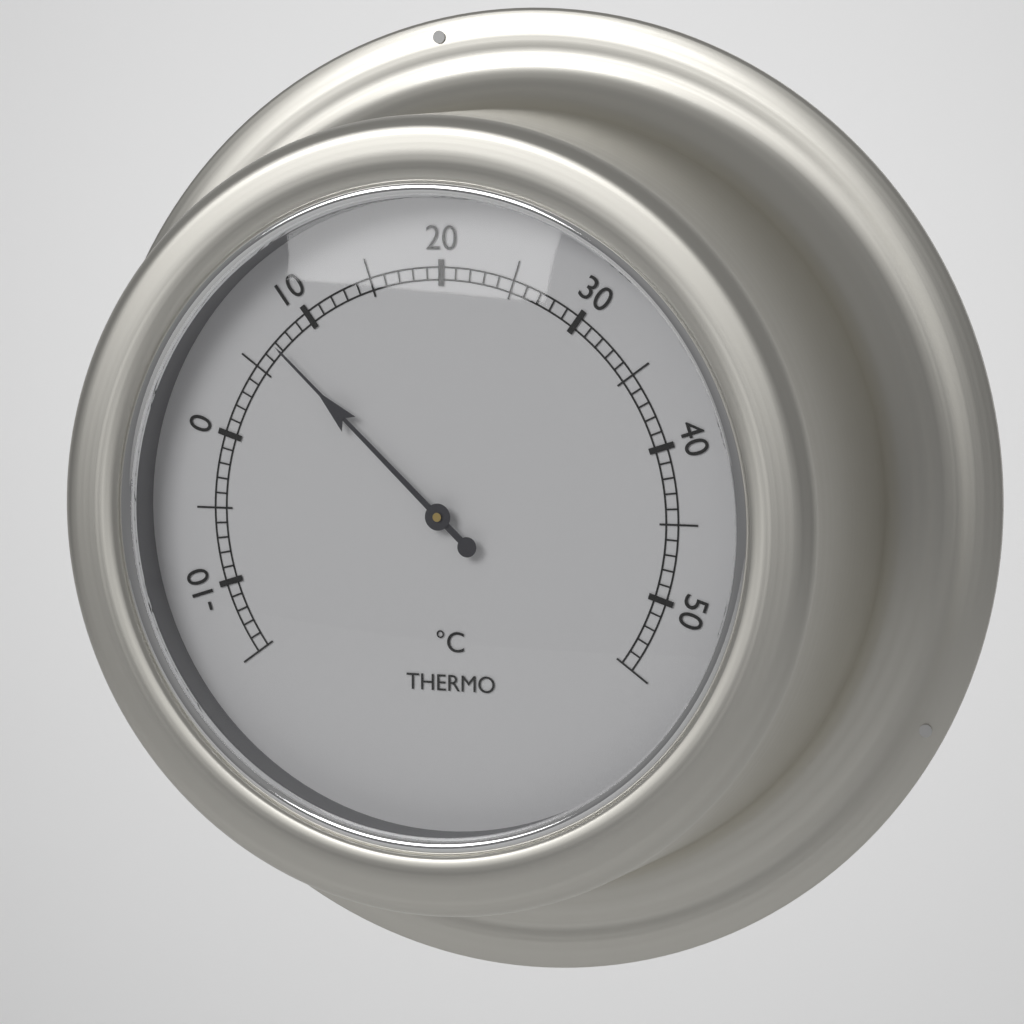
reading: 7 °C
